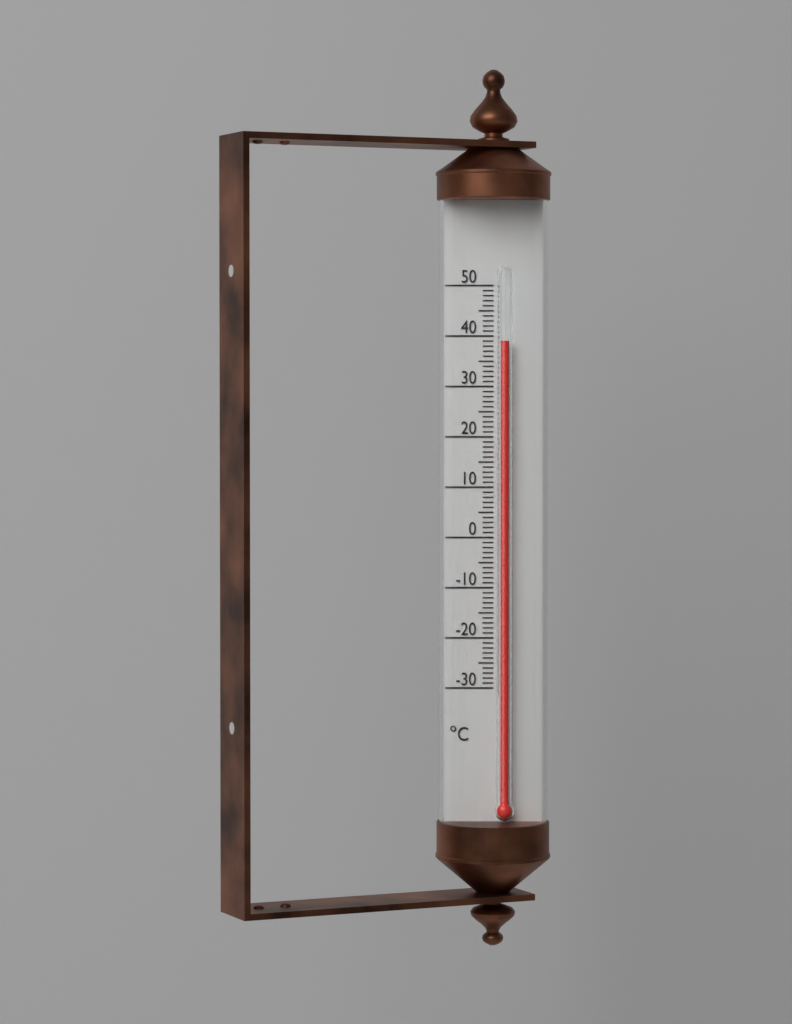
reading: 39 °C
